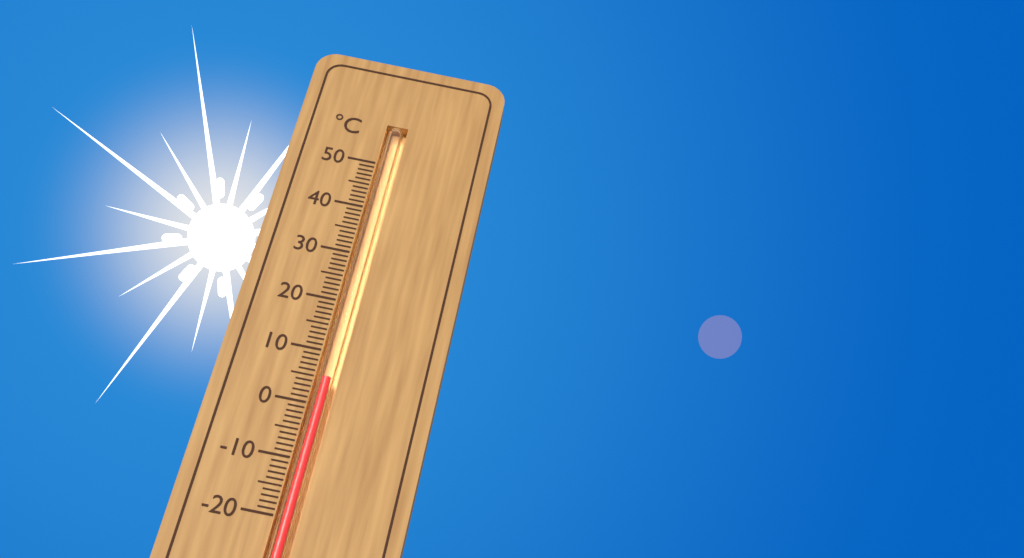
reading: 5 °C
